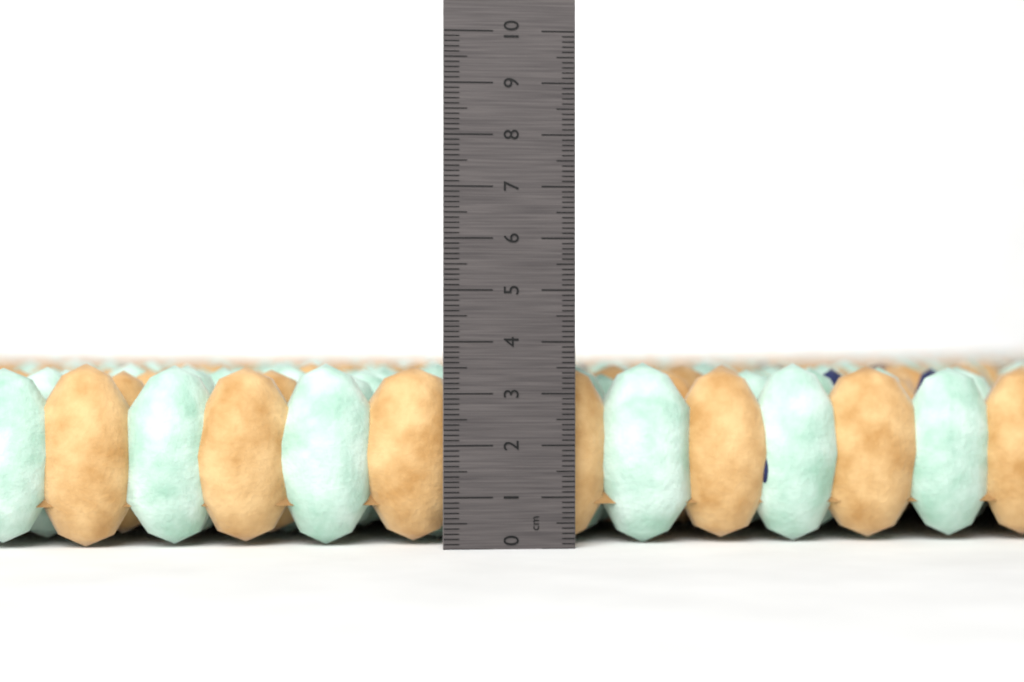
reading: 3.6 cm
